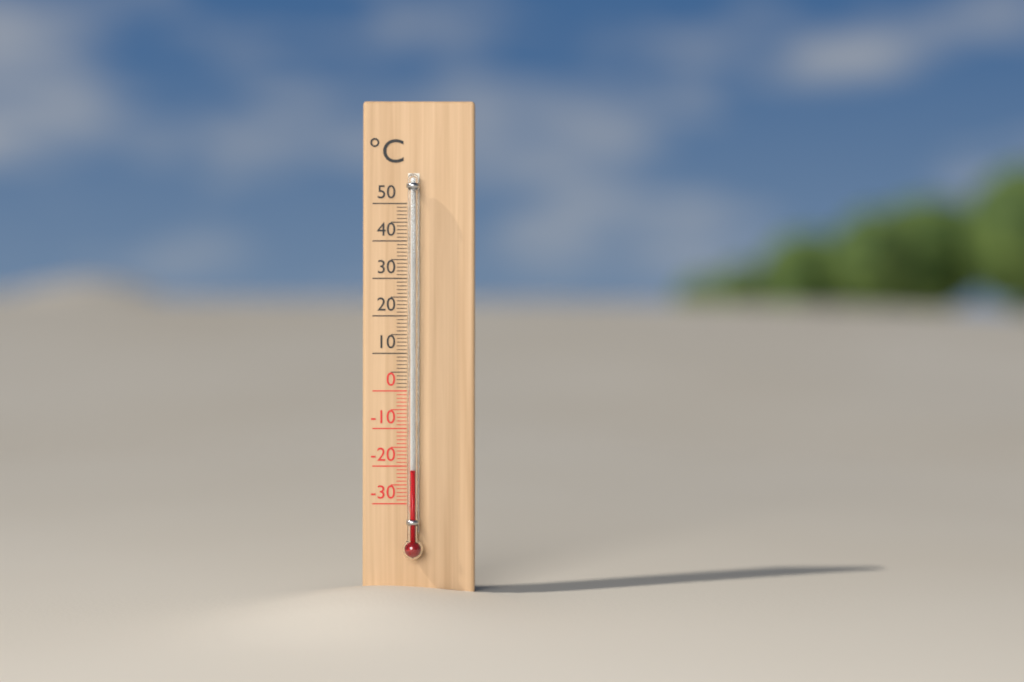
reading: -21 °C
